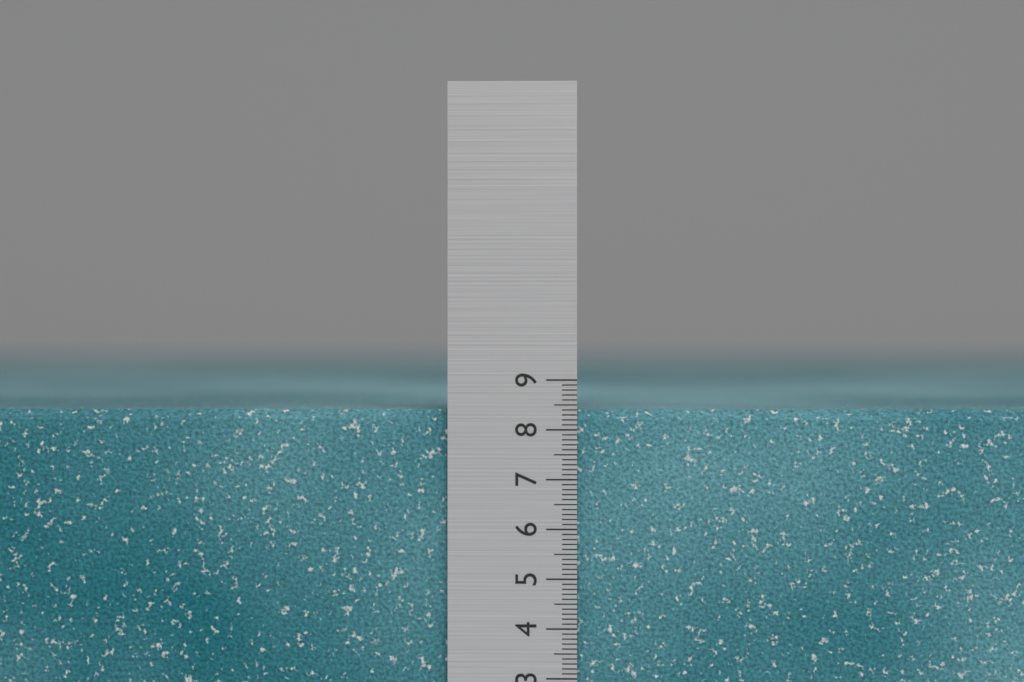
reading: 8.4 cm
